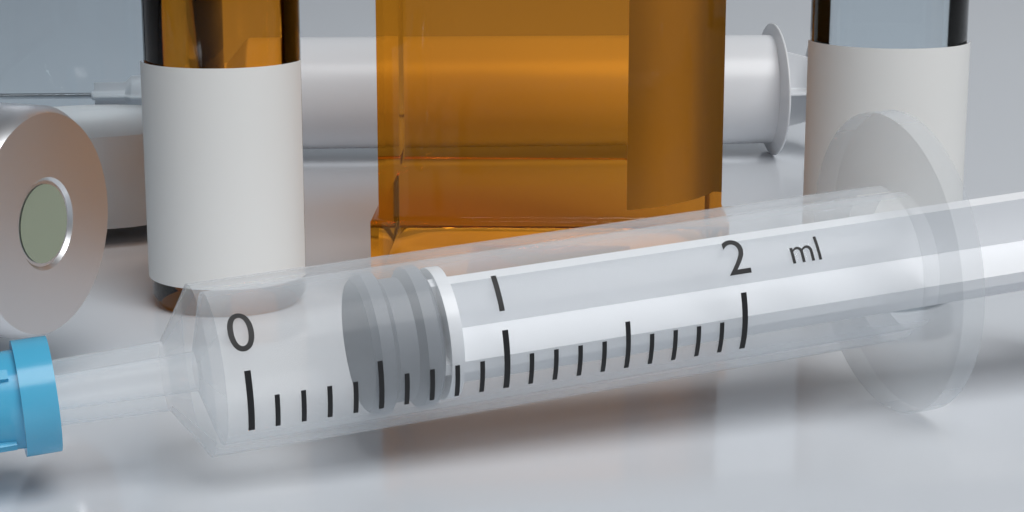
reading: 0.5 ml
